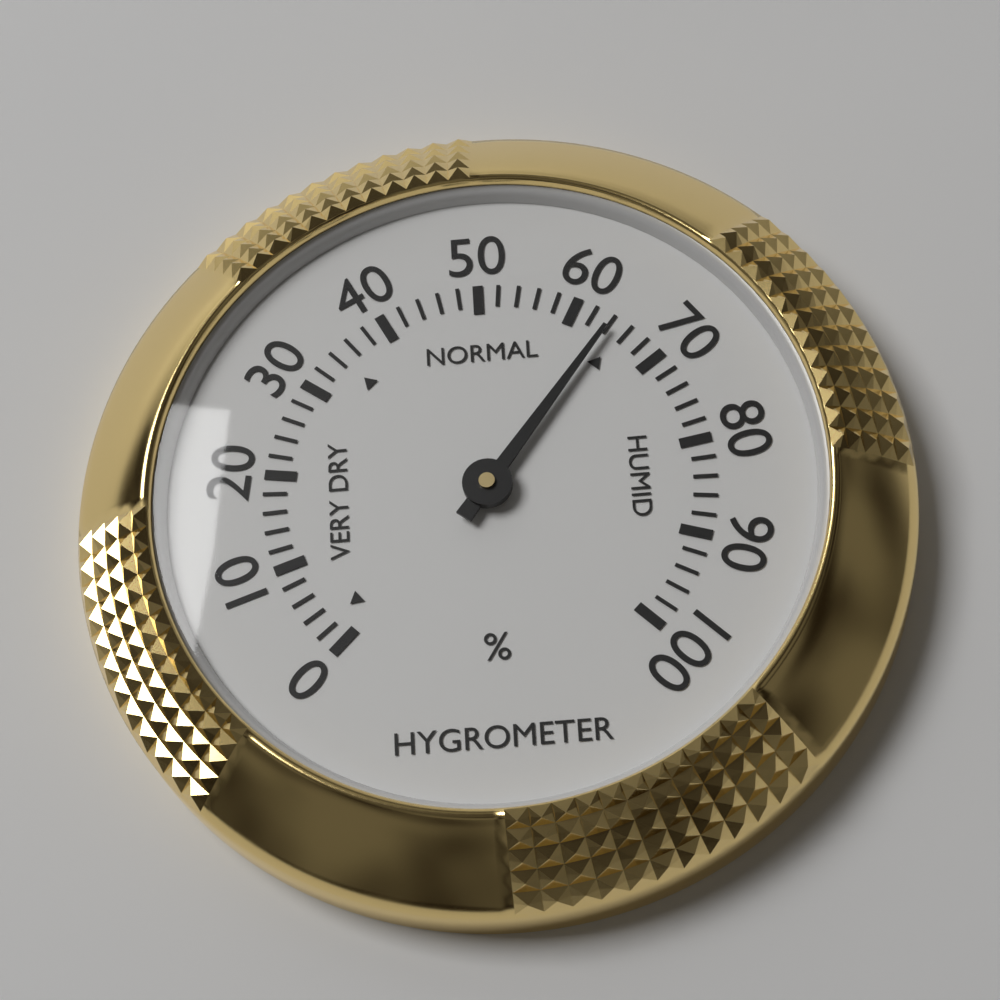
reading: 64 %
